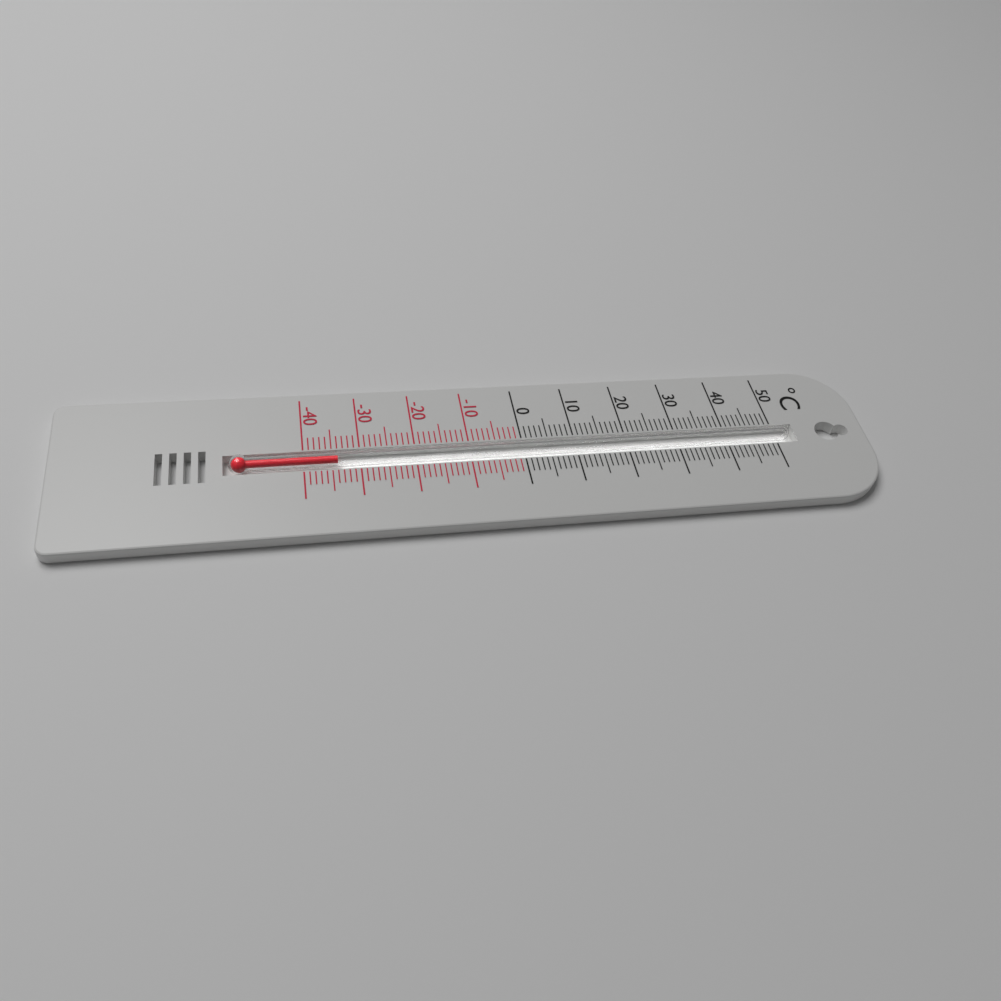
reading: -34 °C
